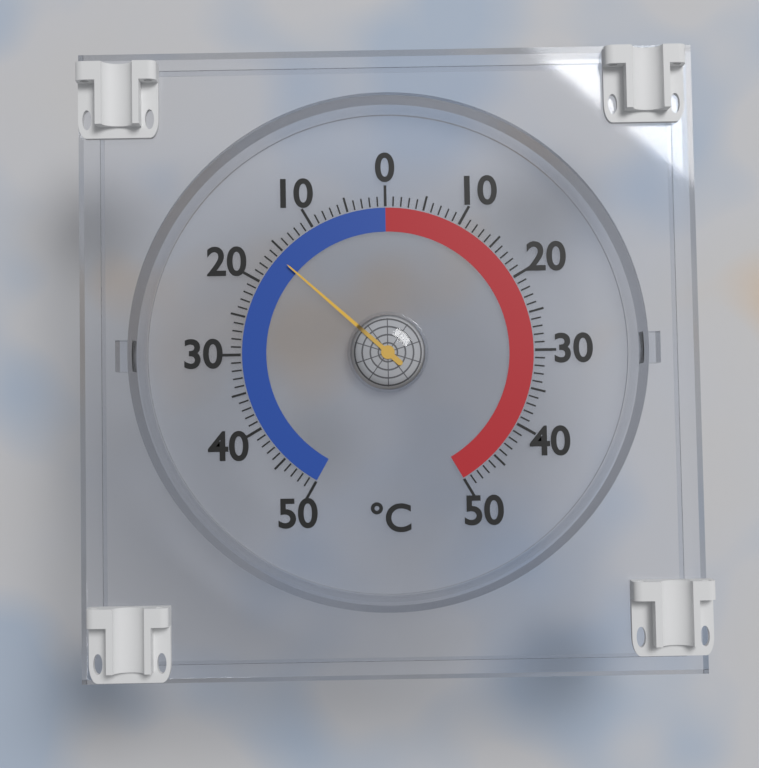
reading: -16 °C
